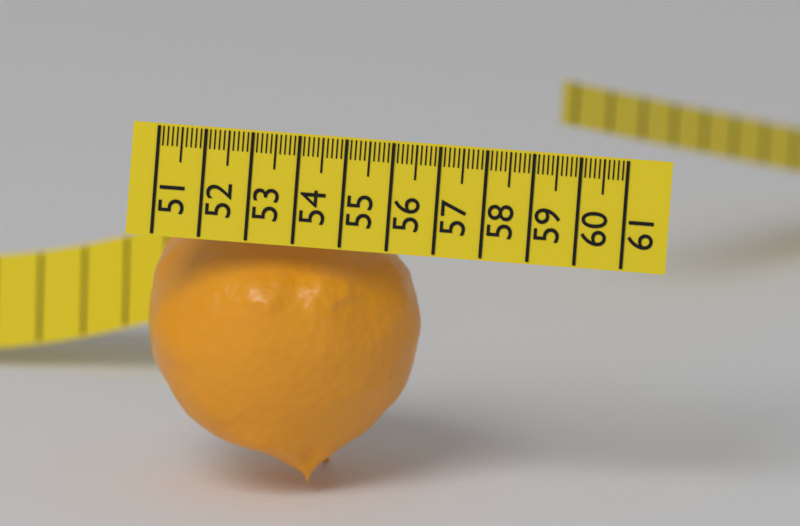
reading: 56.8 (no unit)
